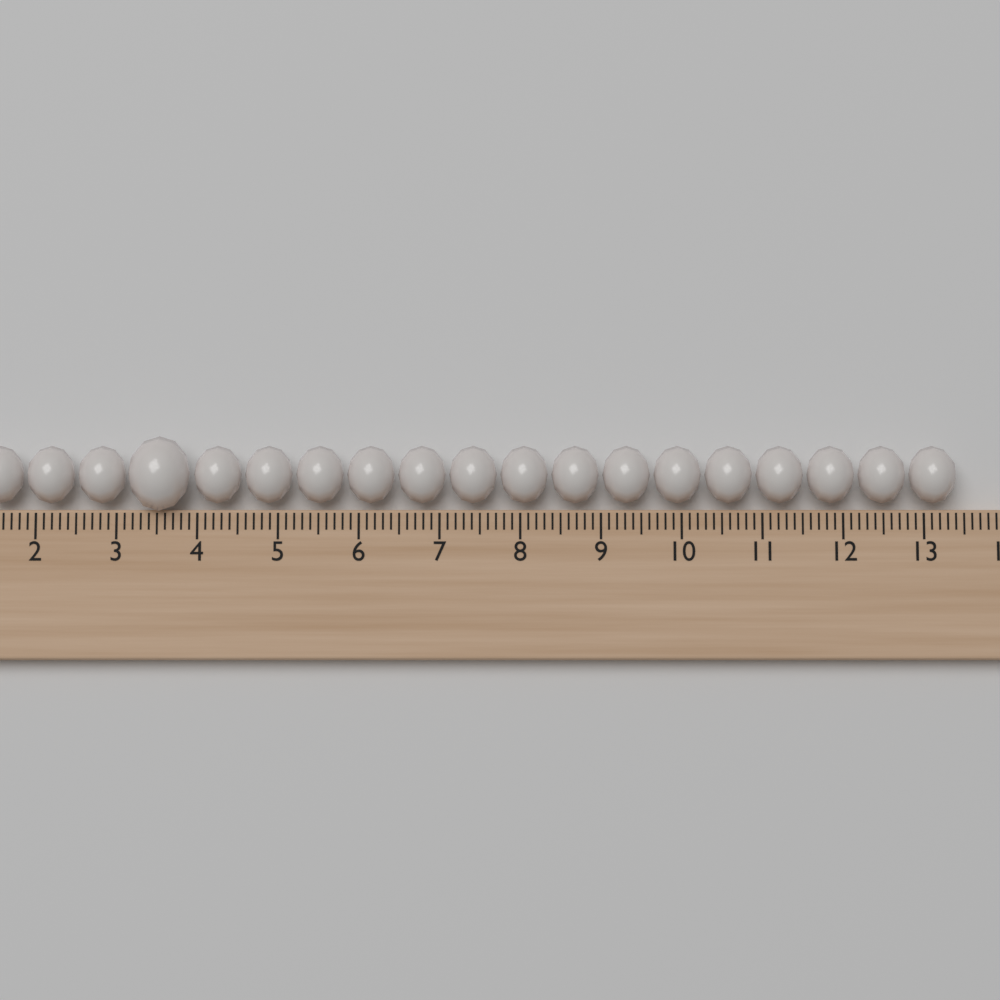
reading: 13.4 (no unit)
